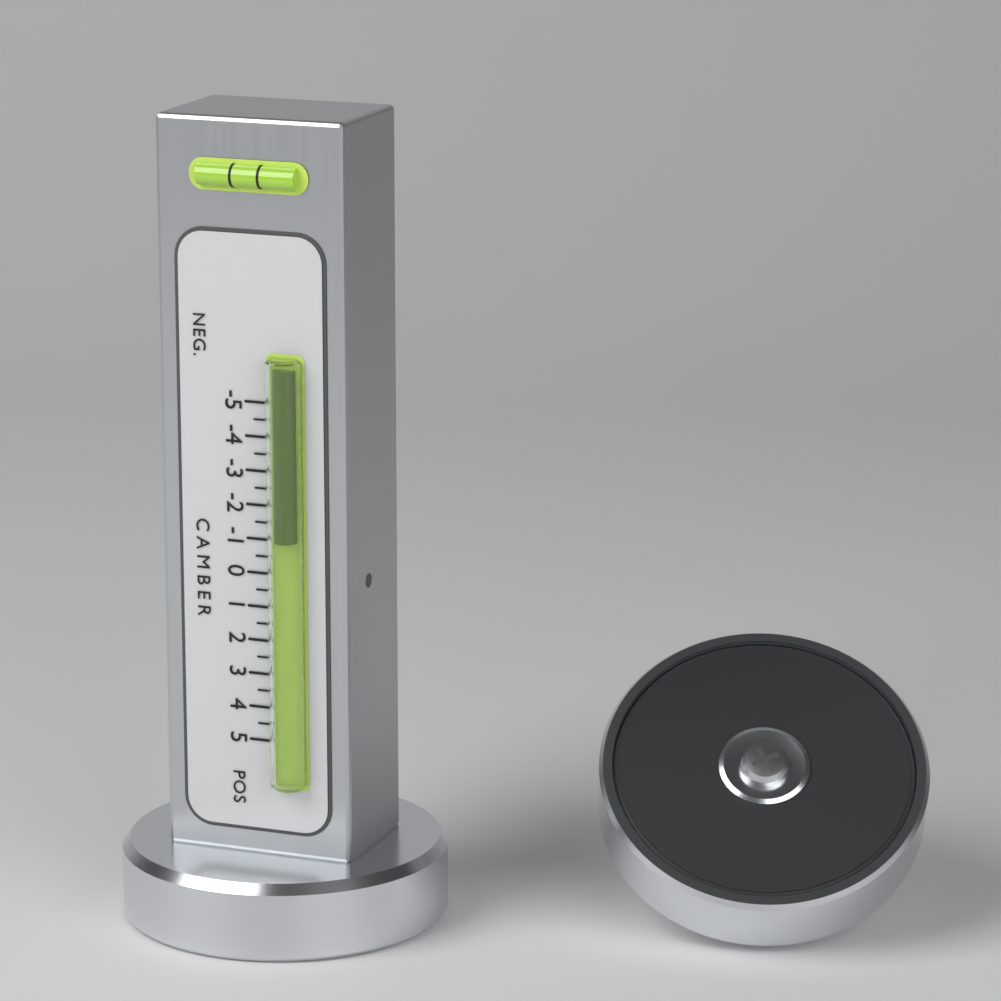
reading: -1.0 (no unit)
